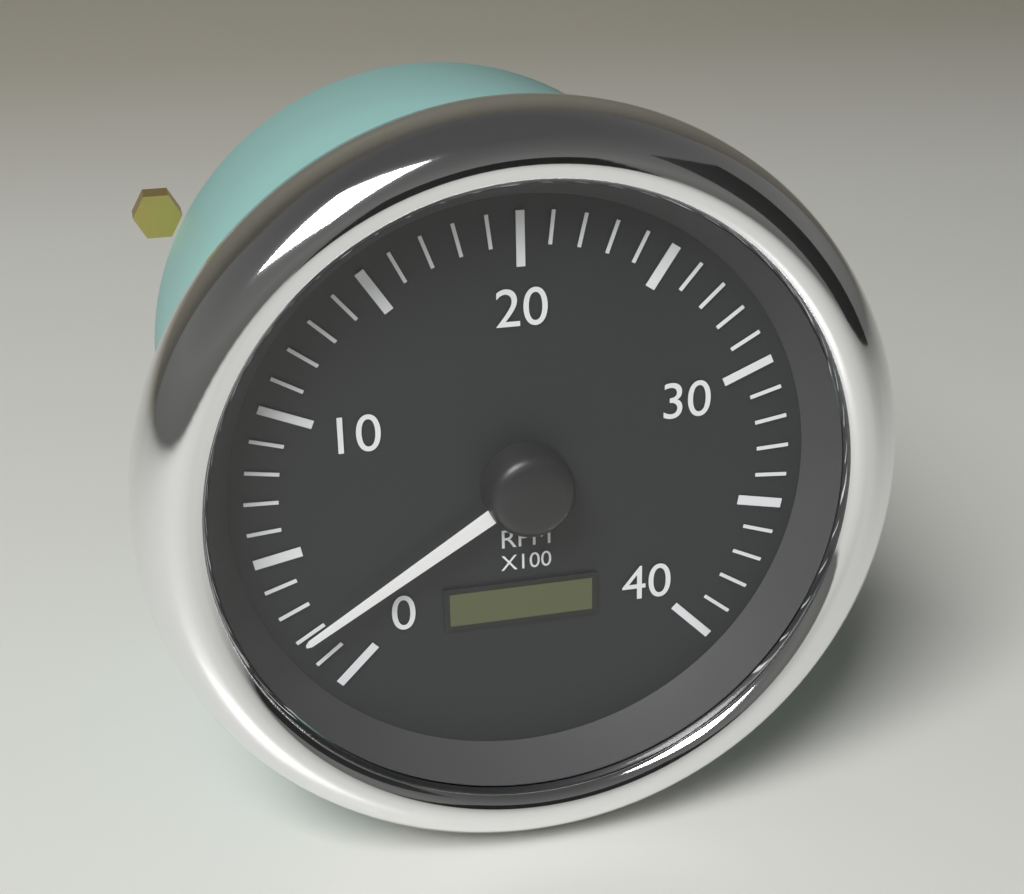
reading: 200 RPM
